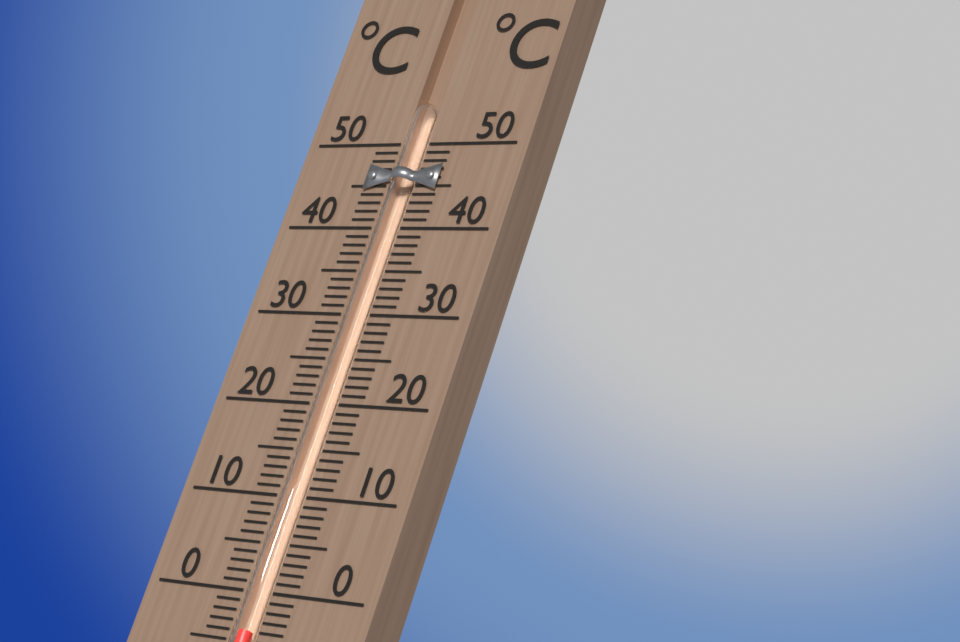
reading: -4 °C
